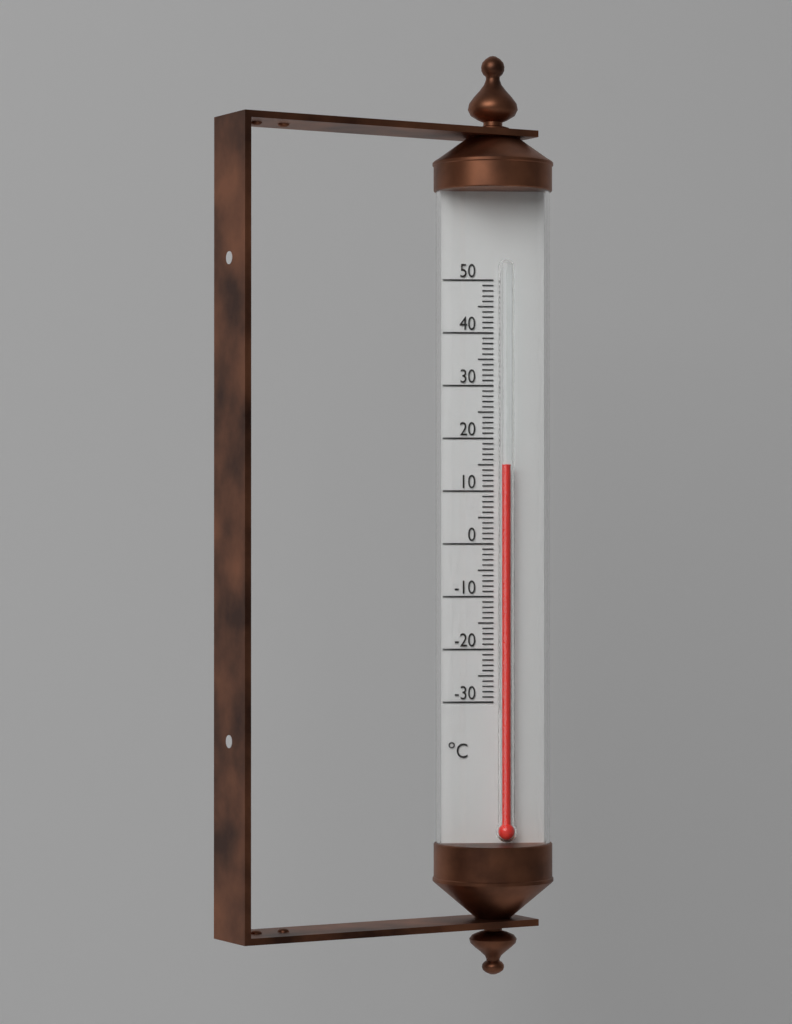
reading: 15 °C
